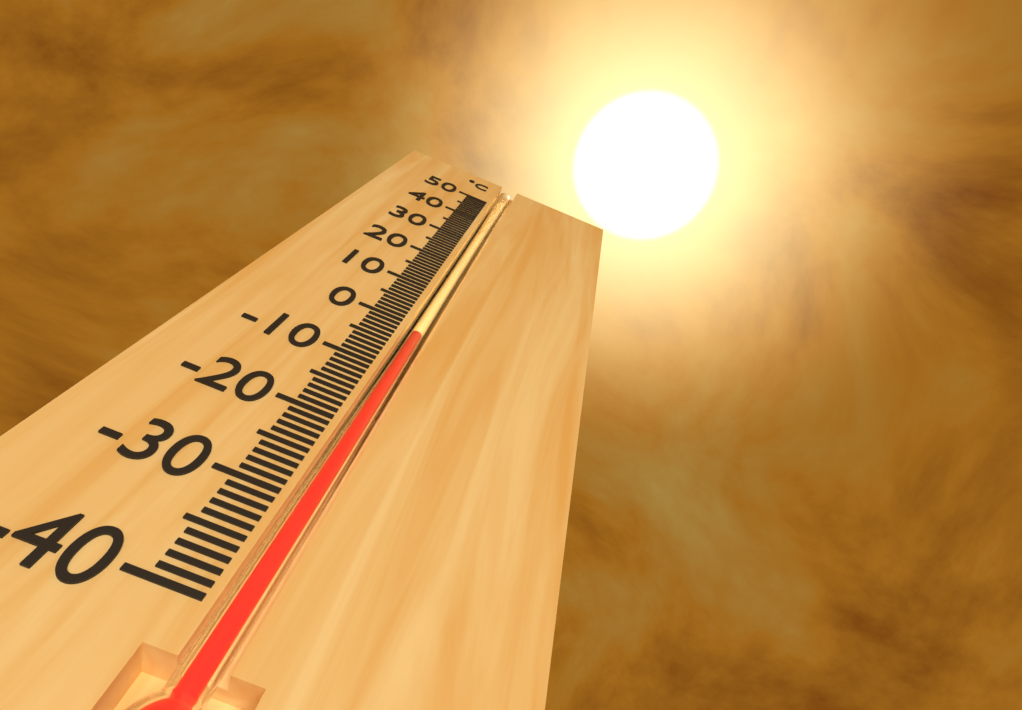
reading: -2 °C
